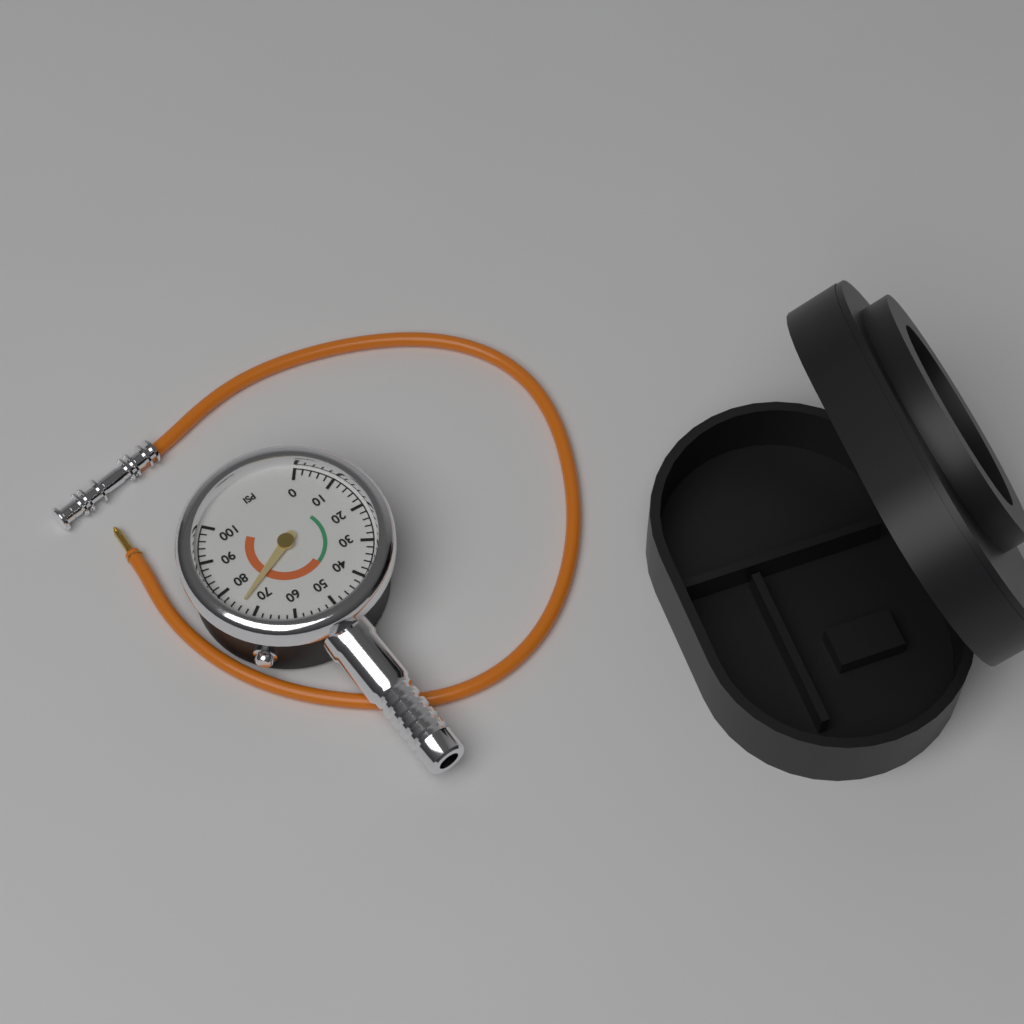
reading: 74 psi
